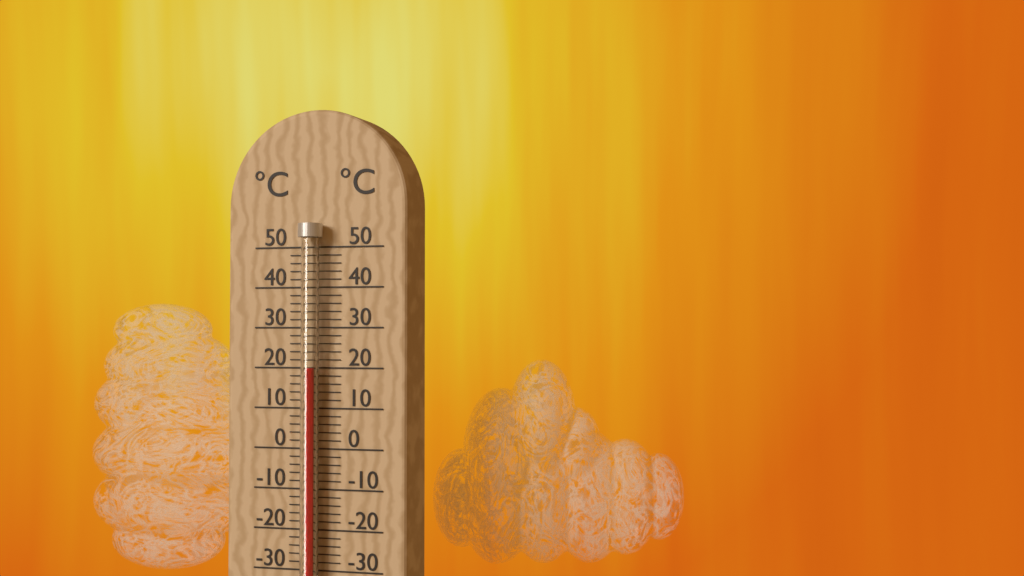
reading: 20 °C
